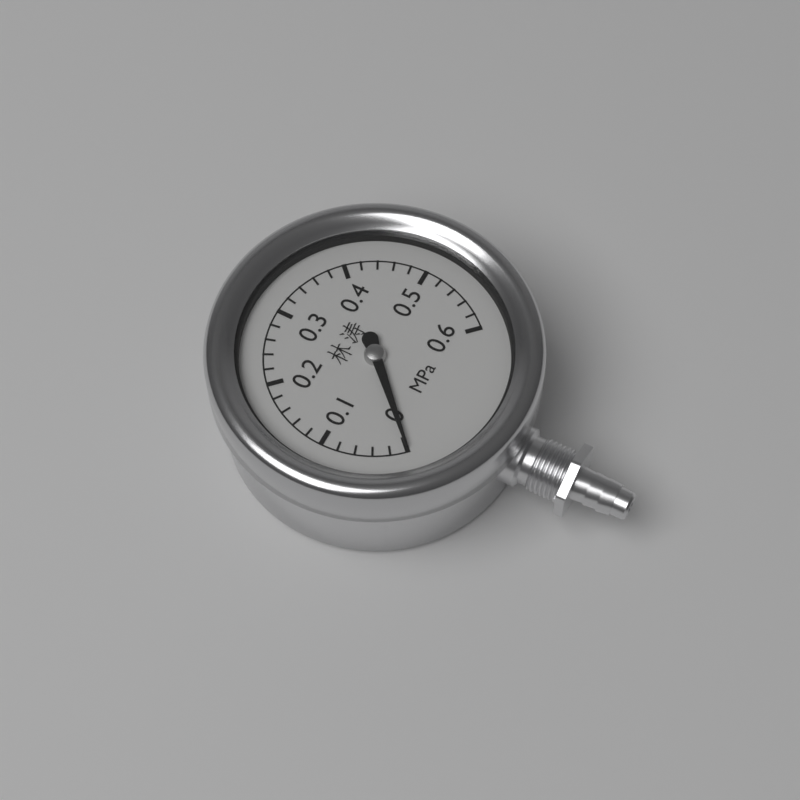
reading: 0.00 MPa
